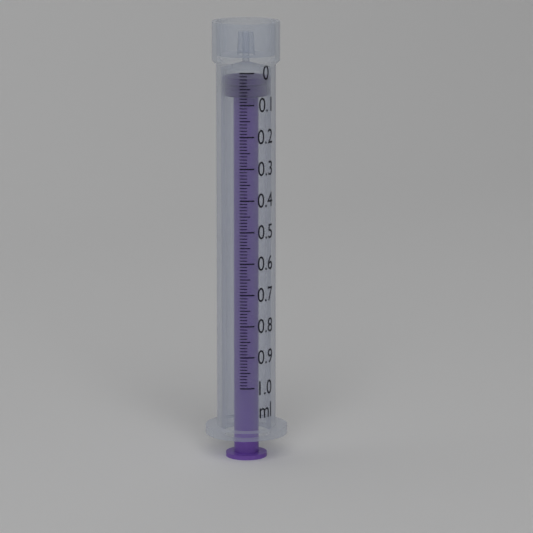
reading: 0.02 ml
